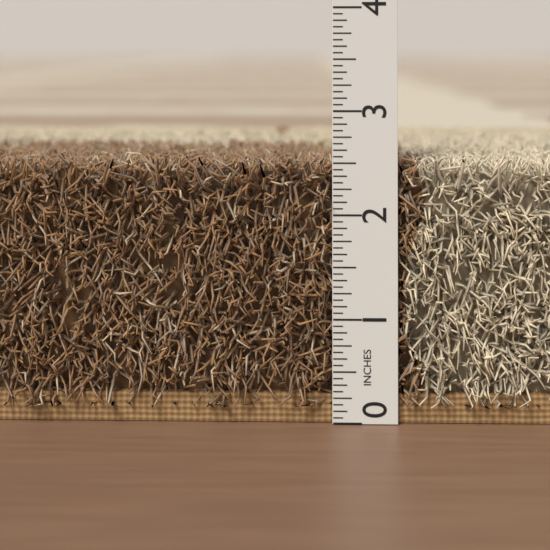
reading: 2.5625 in
